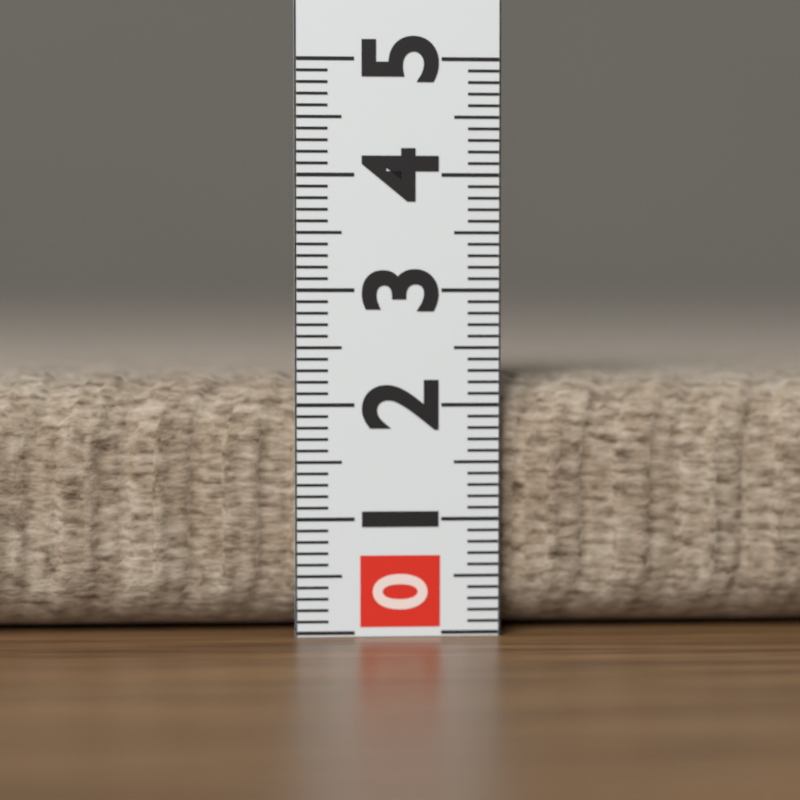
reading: 2.3 (no unit)
